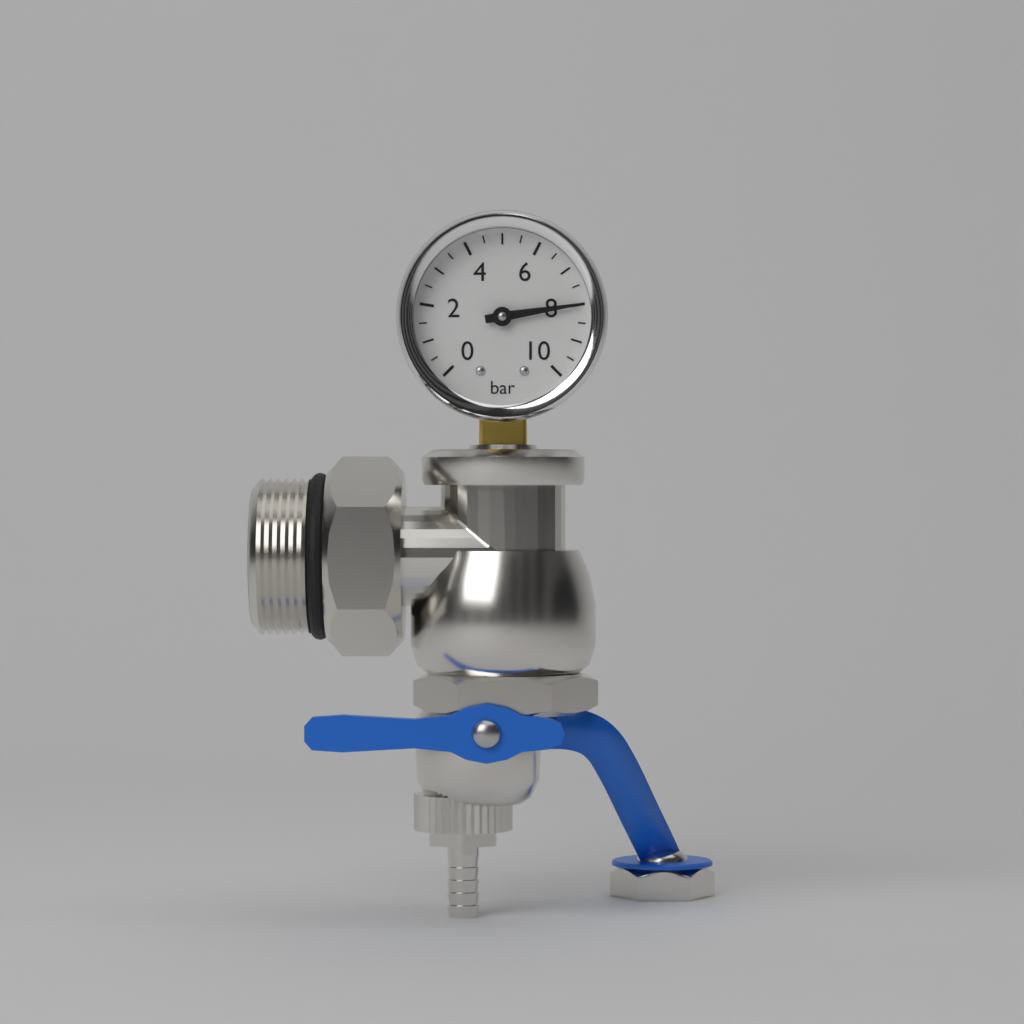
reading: 8.0 bar
